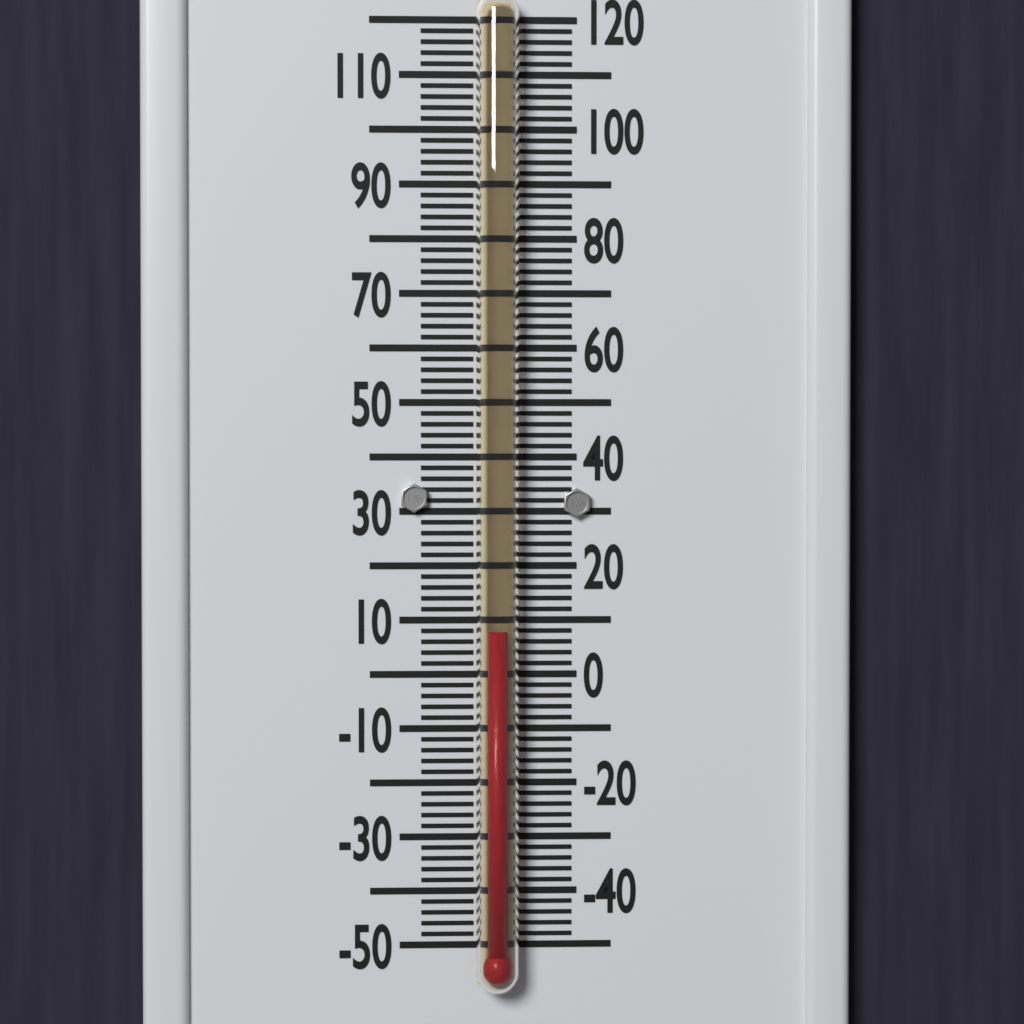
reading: 8 °F
